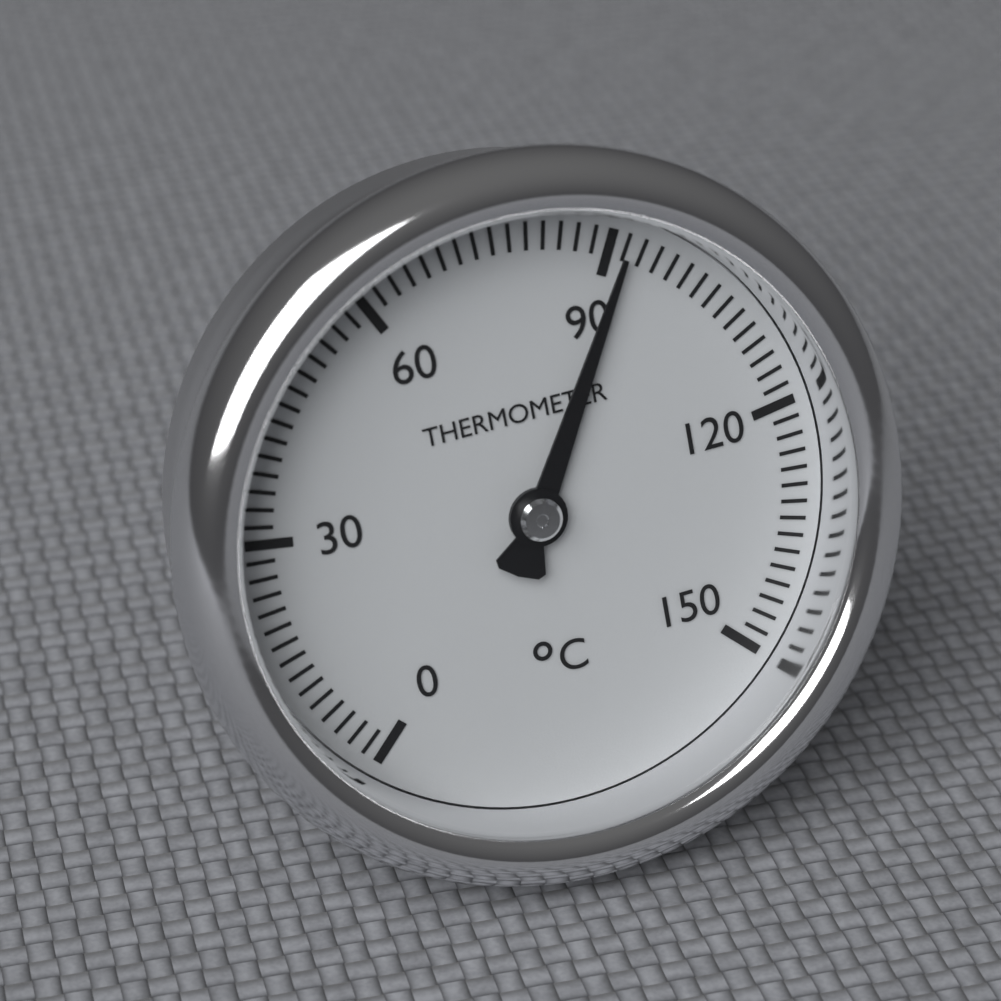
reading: 92 °C
